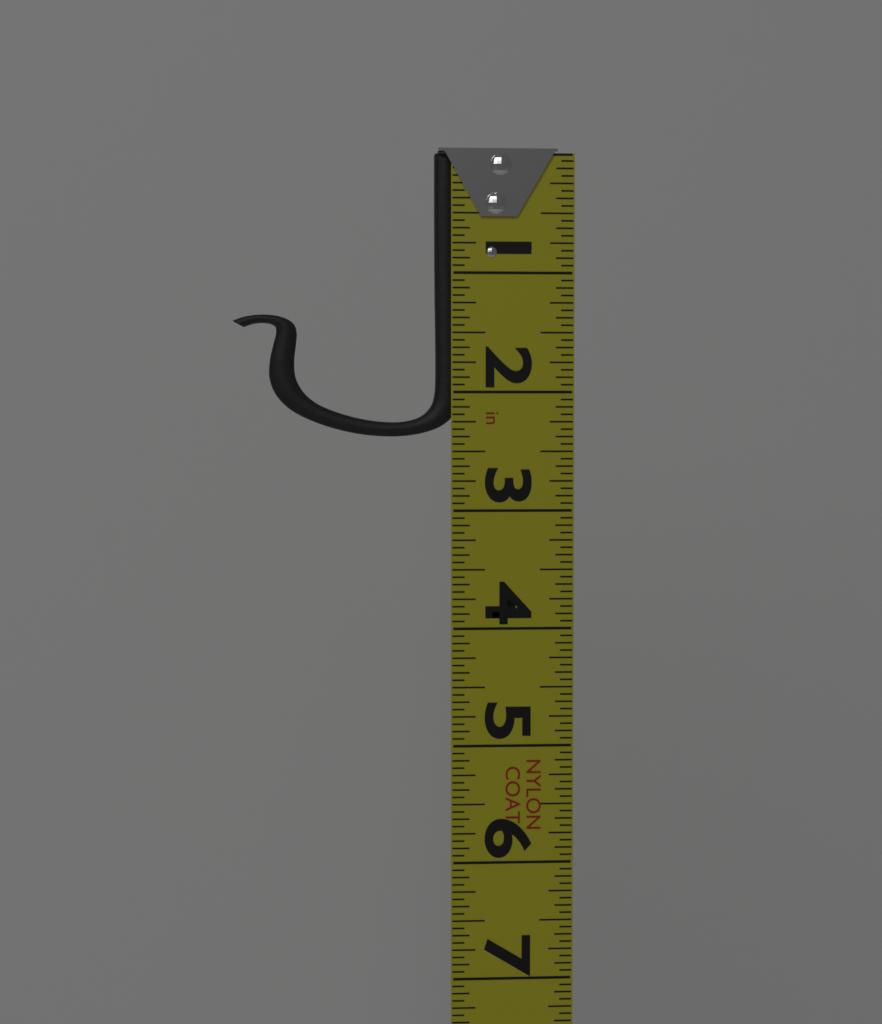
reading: 2.3750 in
